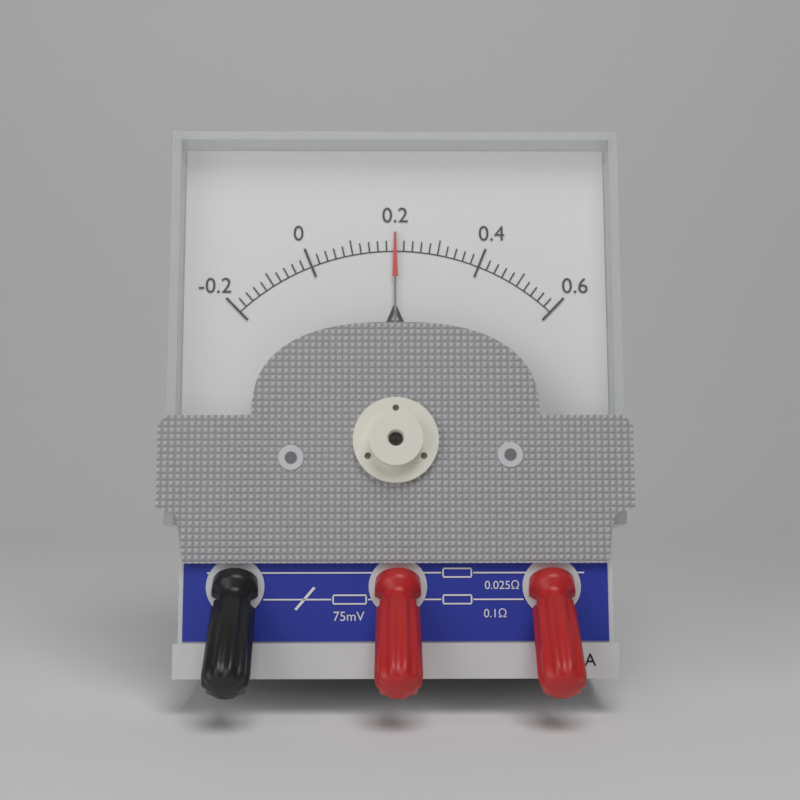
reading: 0.20 A
